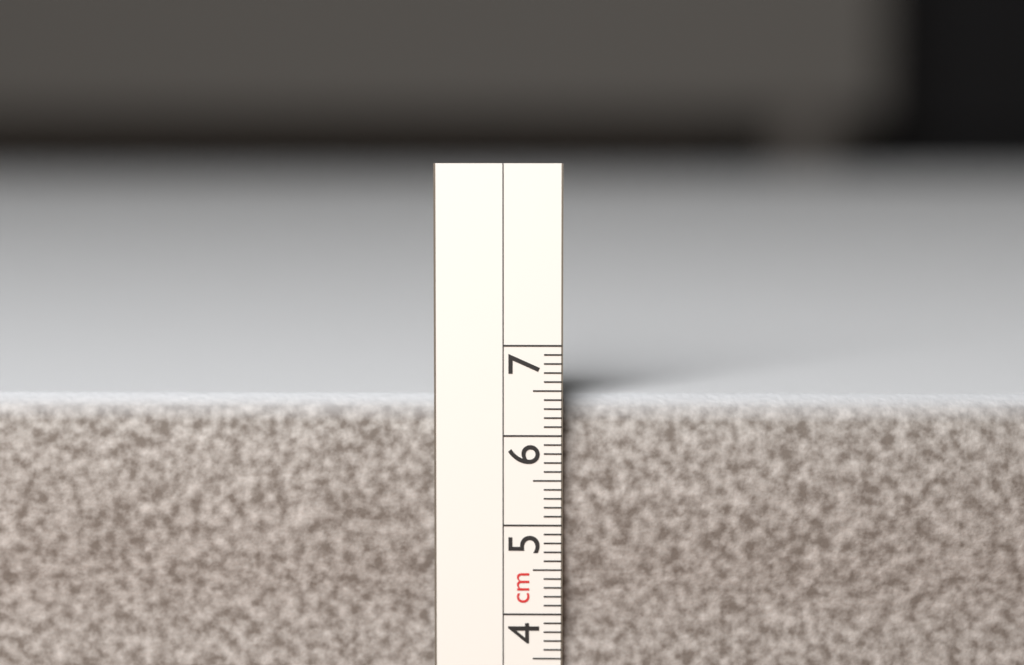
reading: 6.4 cm
